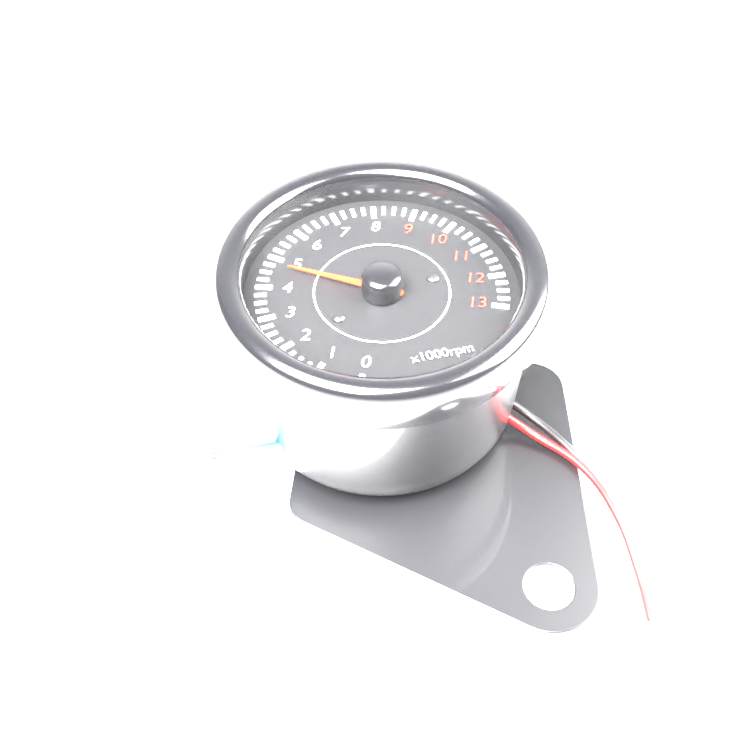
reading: 4.75 x1000 rpm
